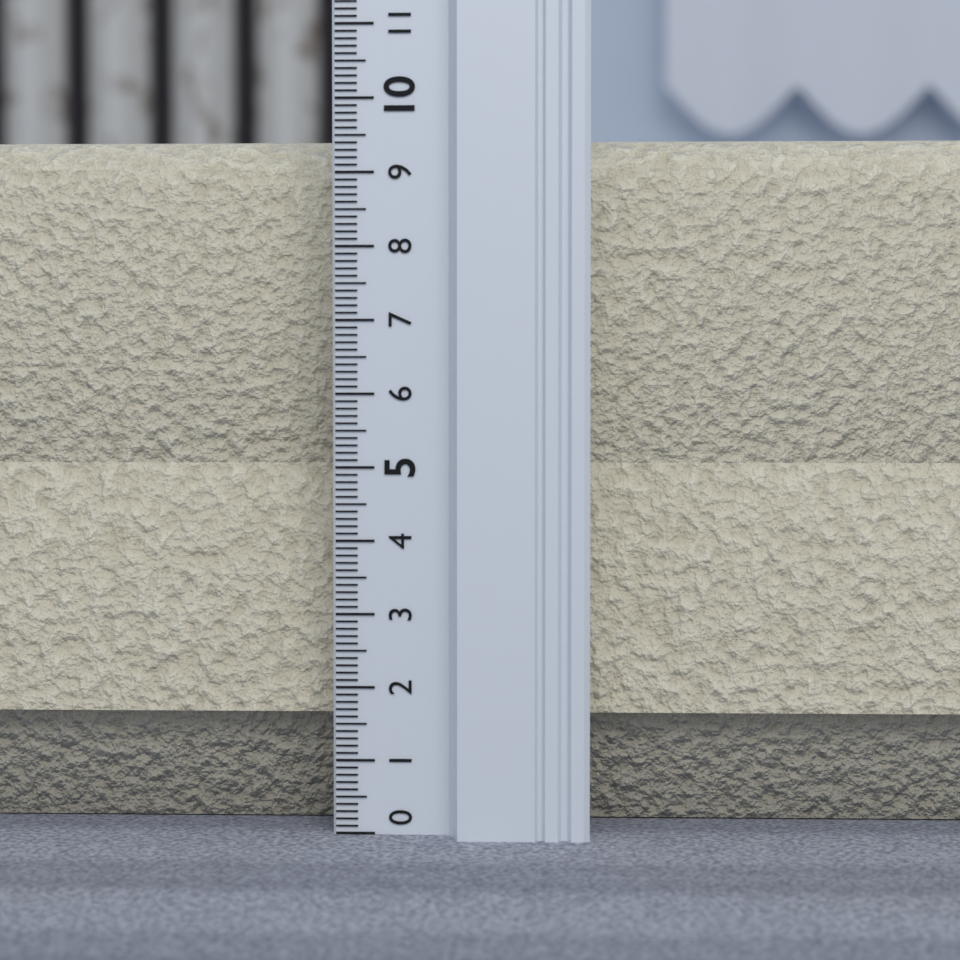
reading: 9.6 (no unit)
